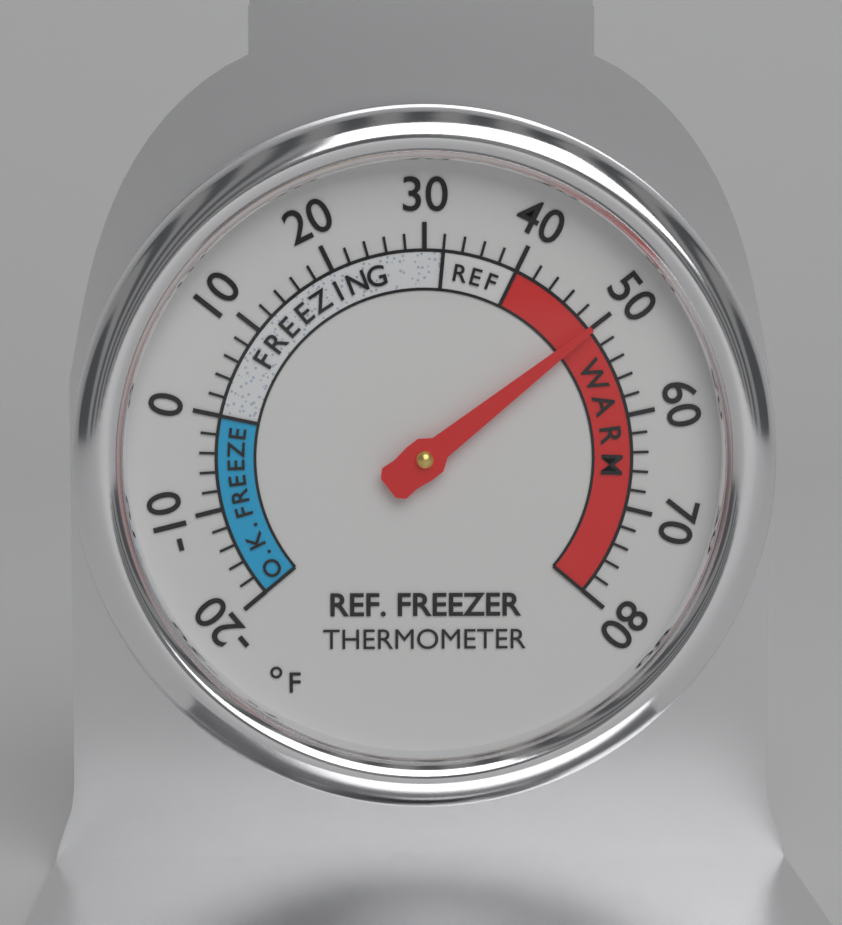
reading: 50 °F
